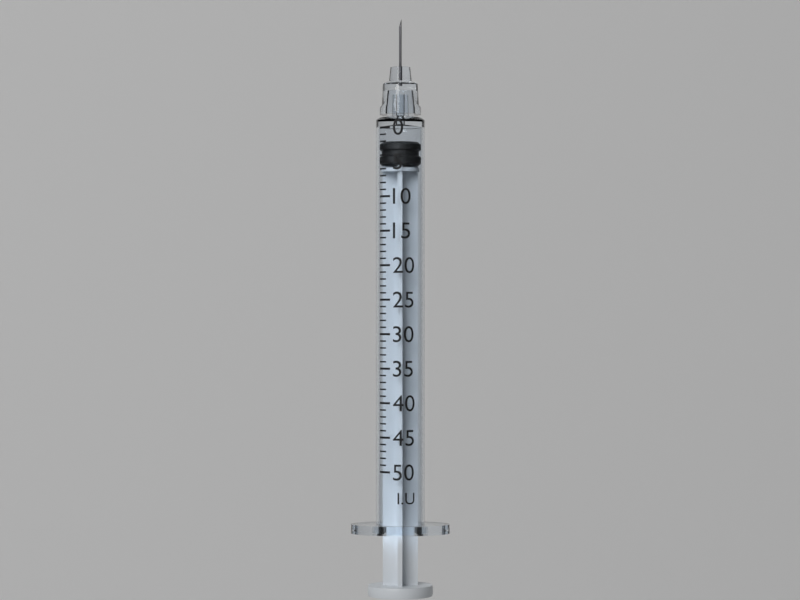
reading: 2 I.U.
